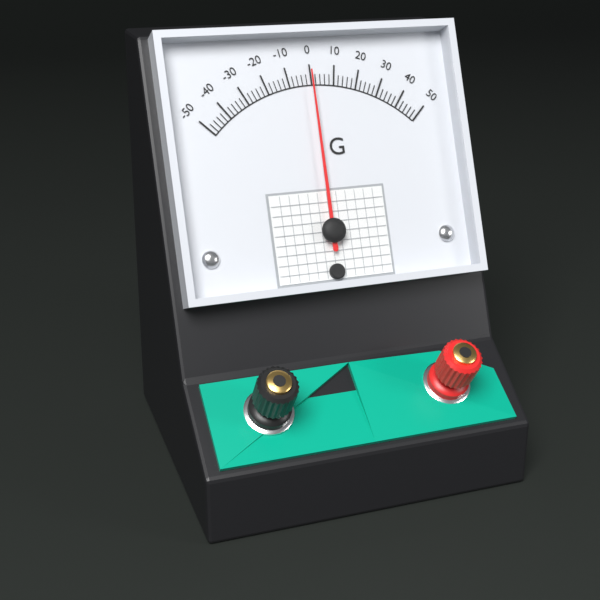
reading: 0 (no unit)
